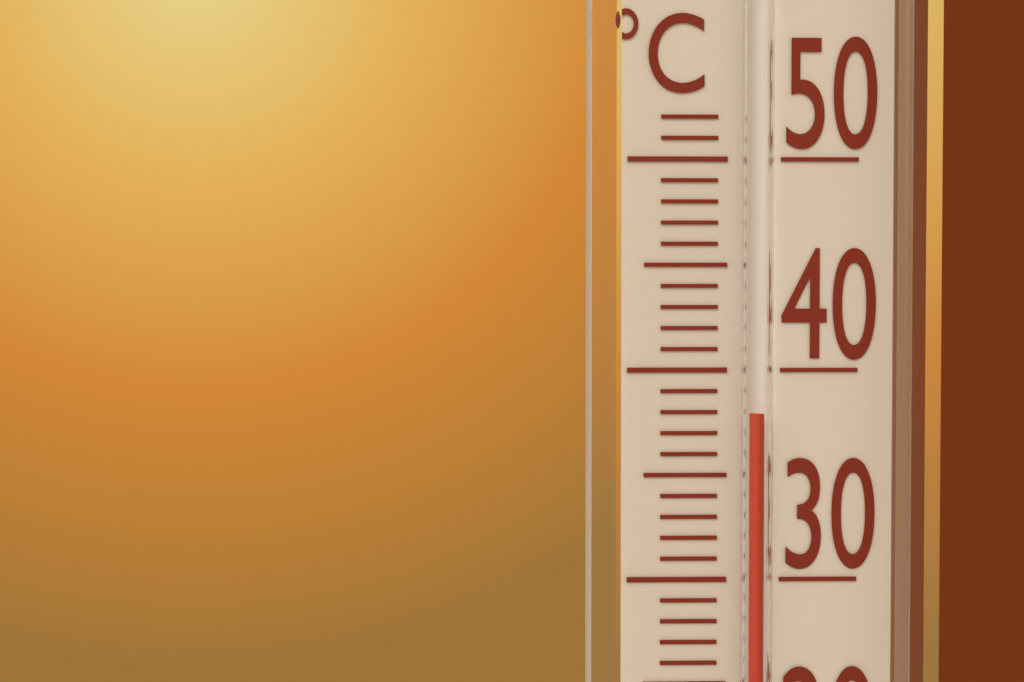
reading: 38 °C
